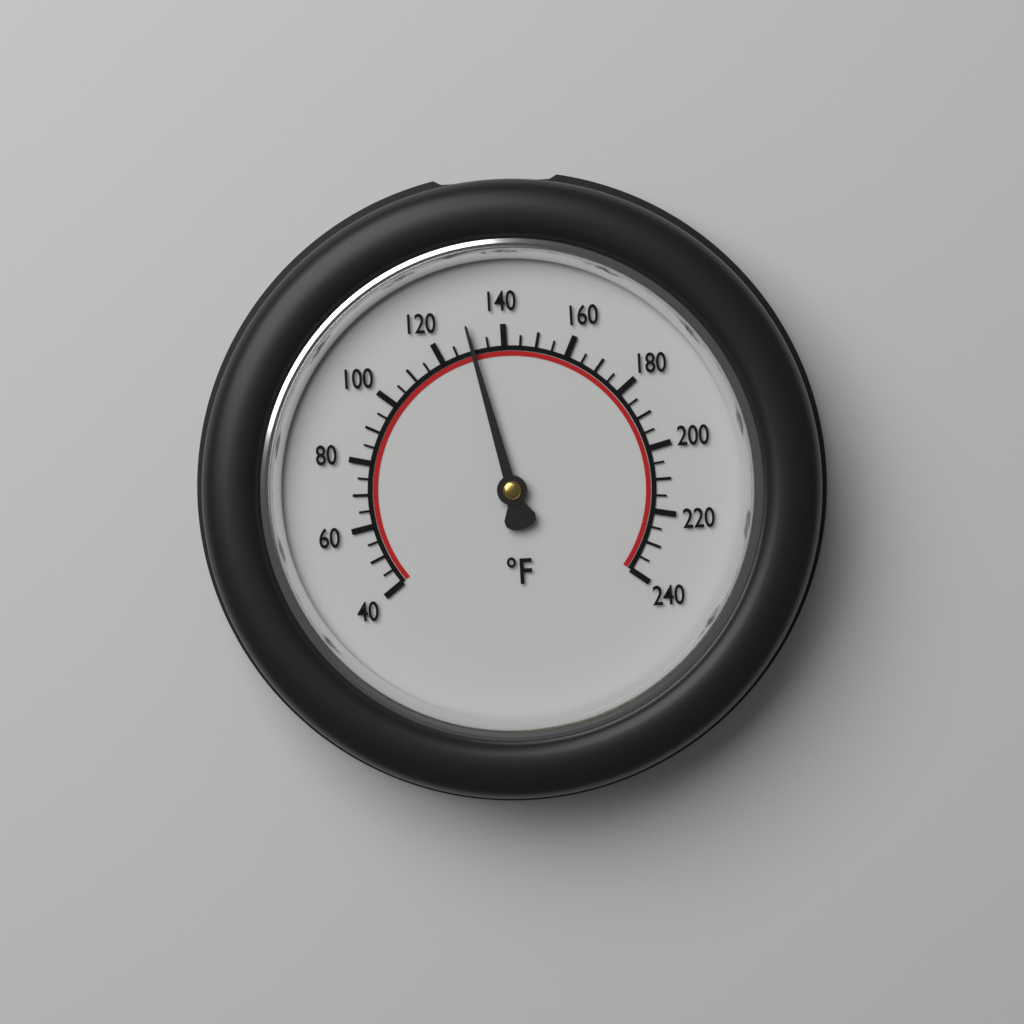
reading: 130 °F
